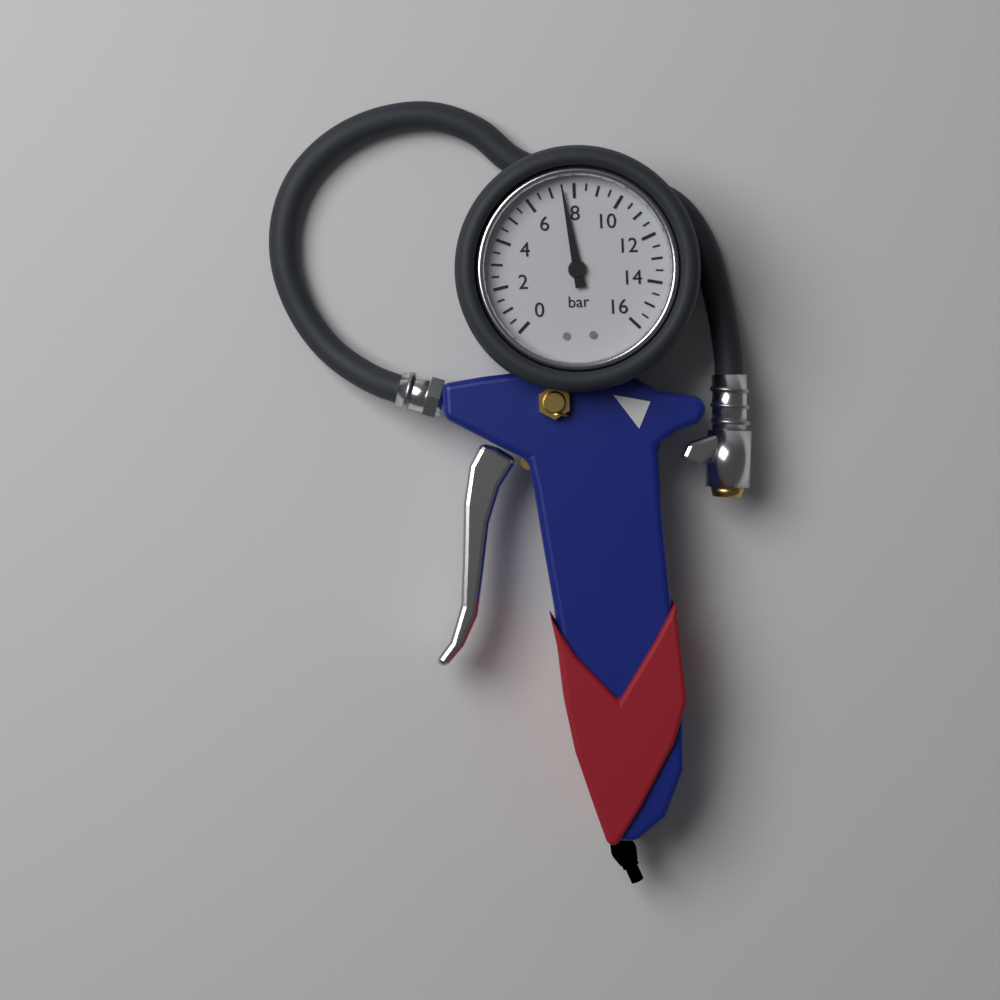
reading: 7.5 bar
